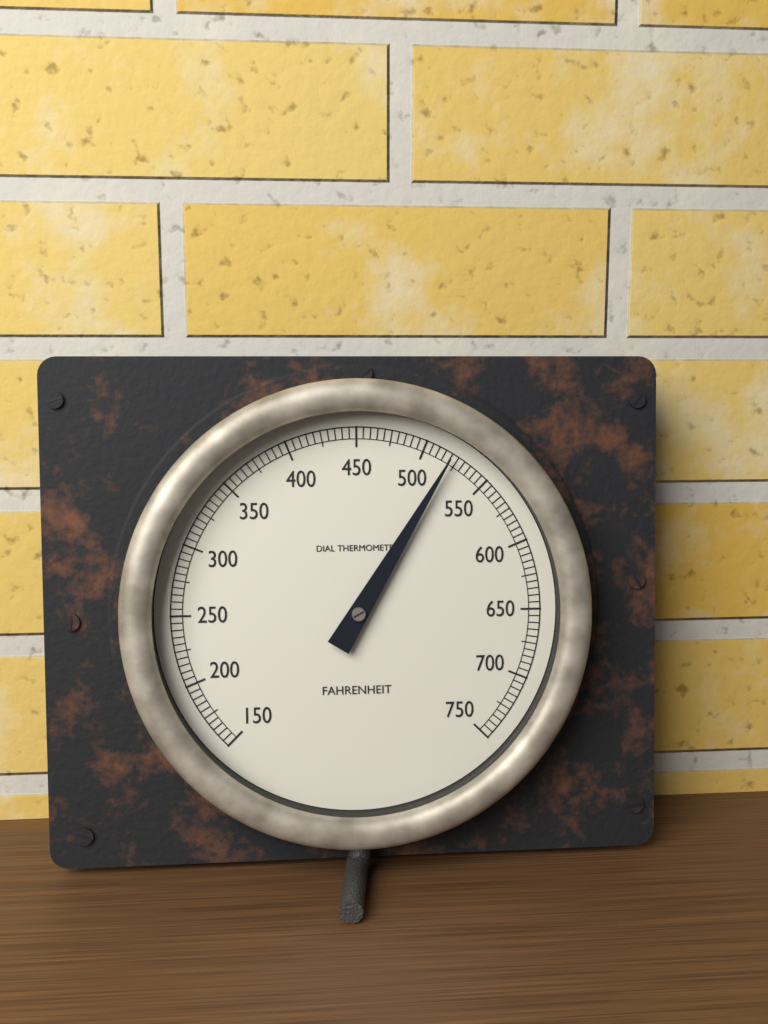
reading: 520 °F
